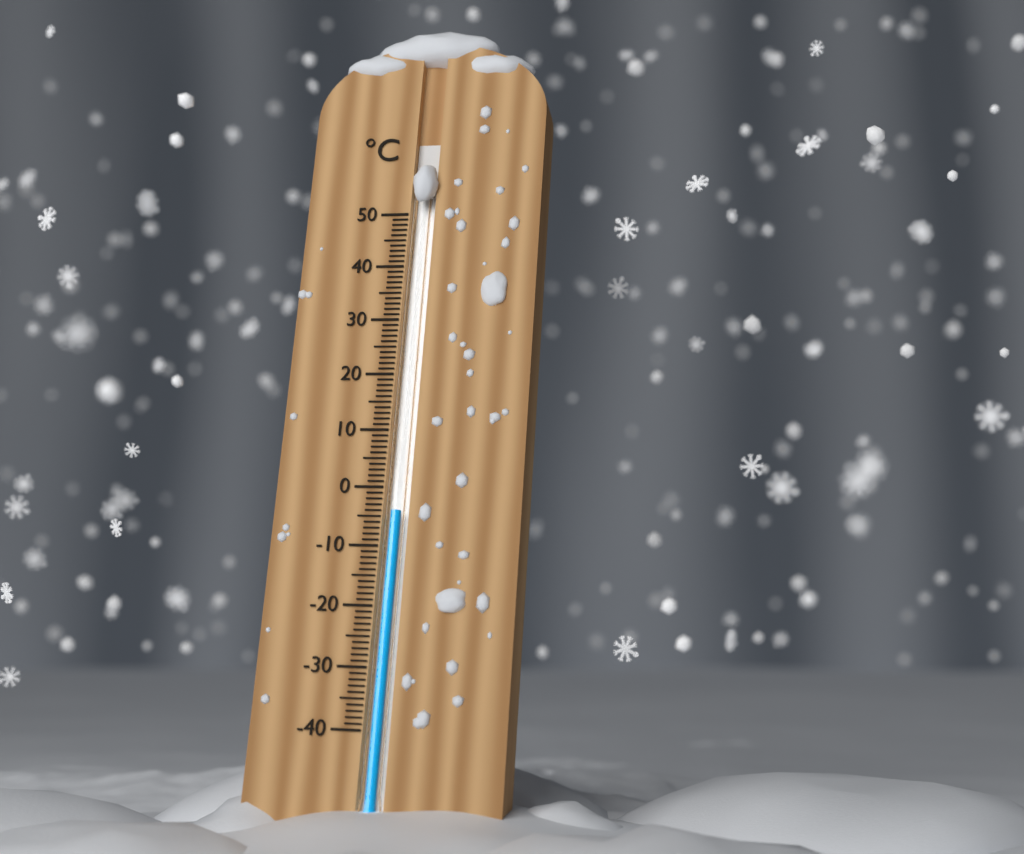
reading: -4 °C
